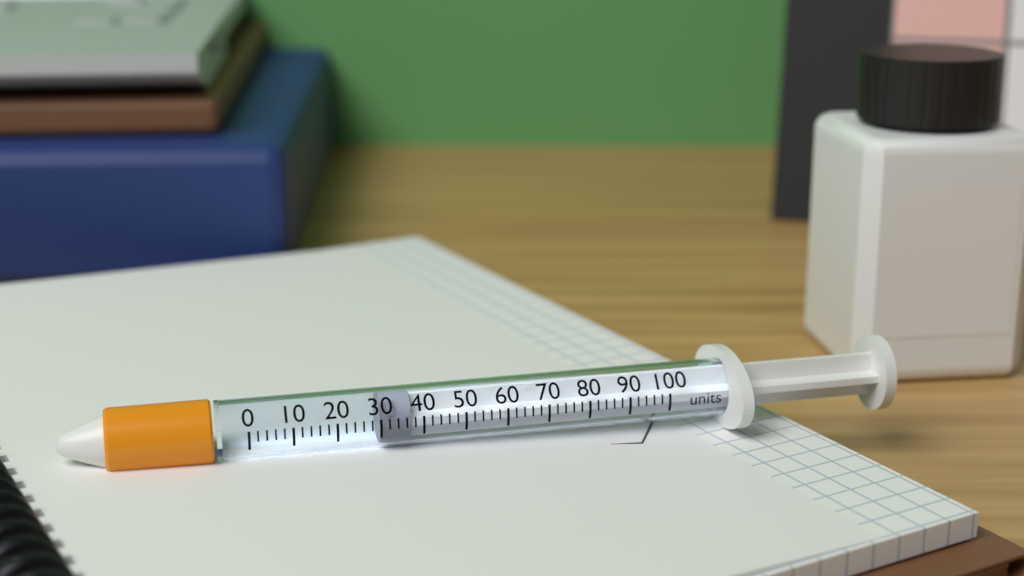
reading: 30 units
